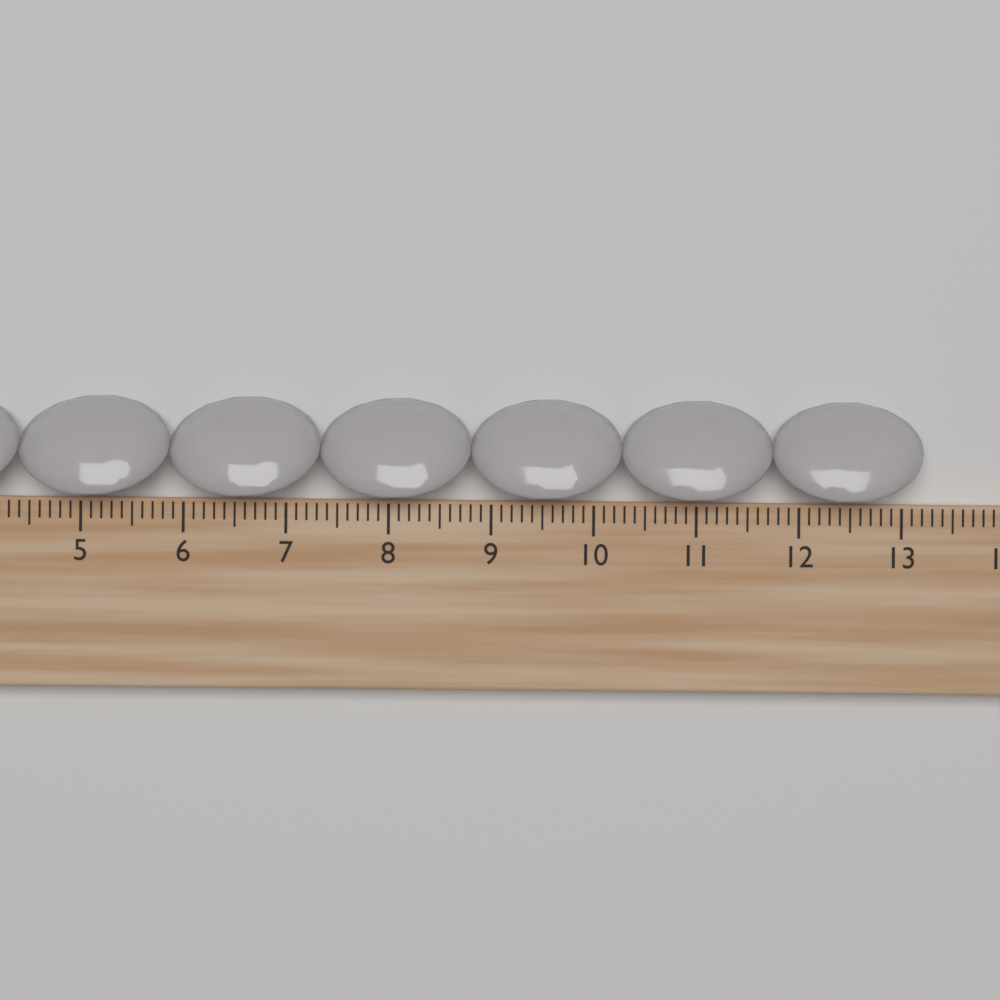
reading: 13.2 cm
